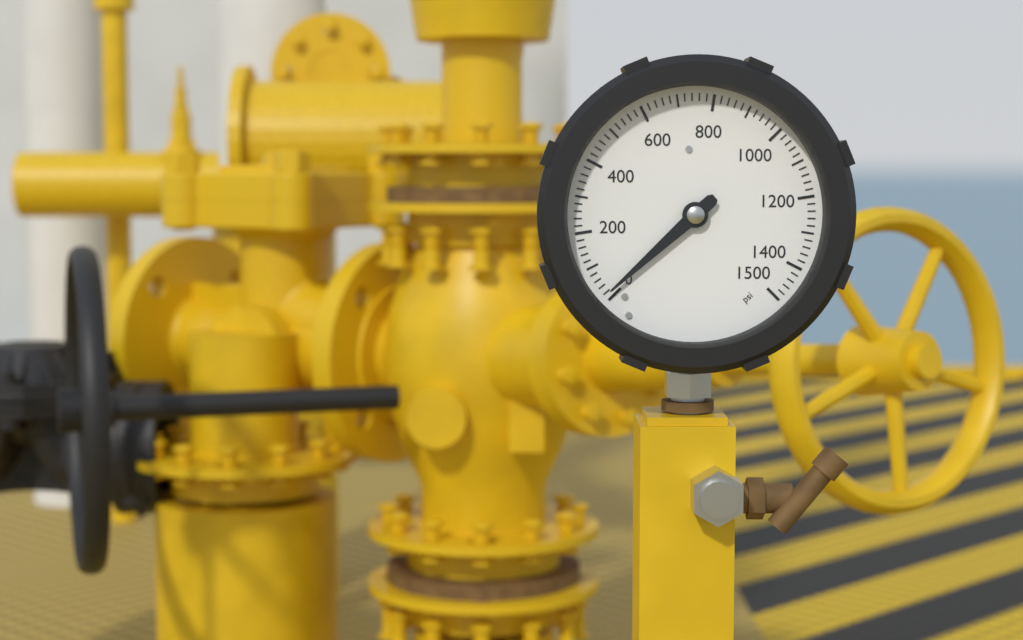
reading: 15 psi
